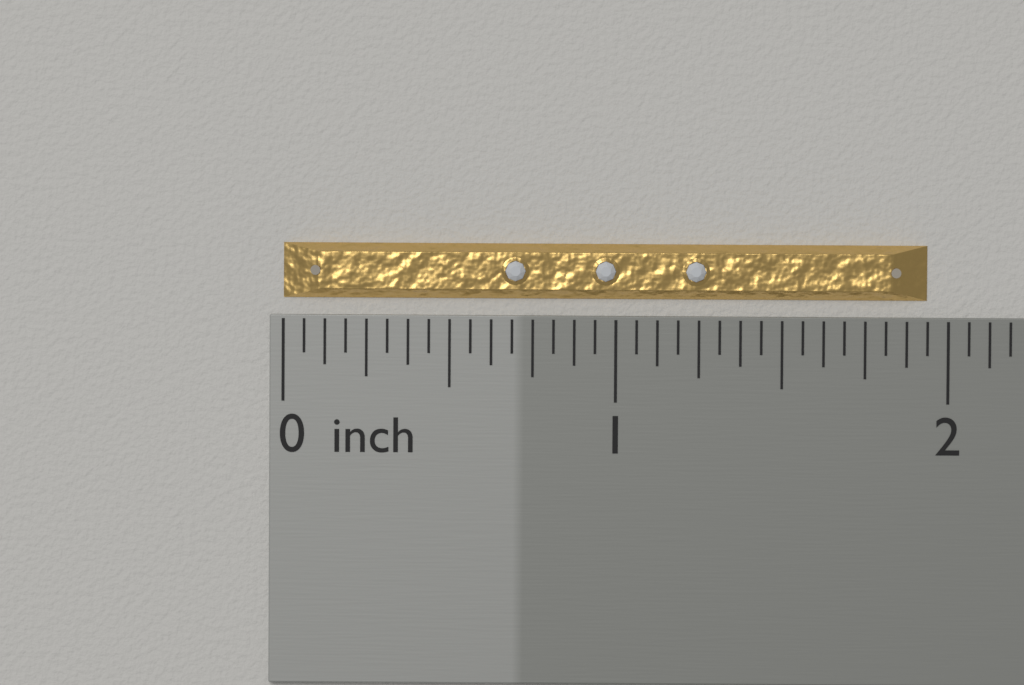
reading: 1.9375 inch
